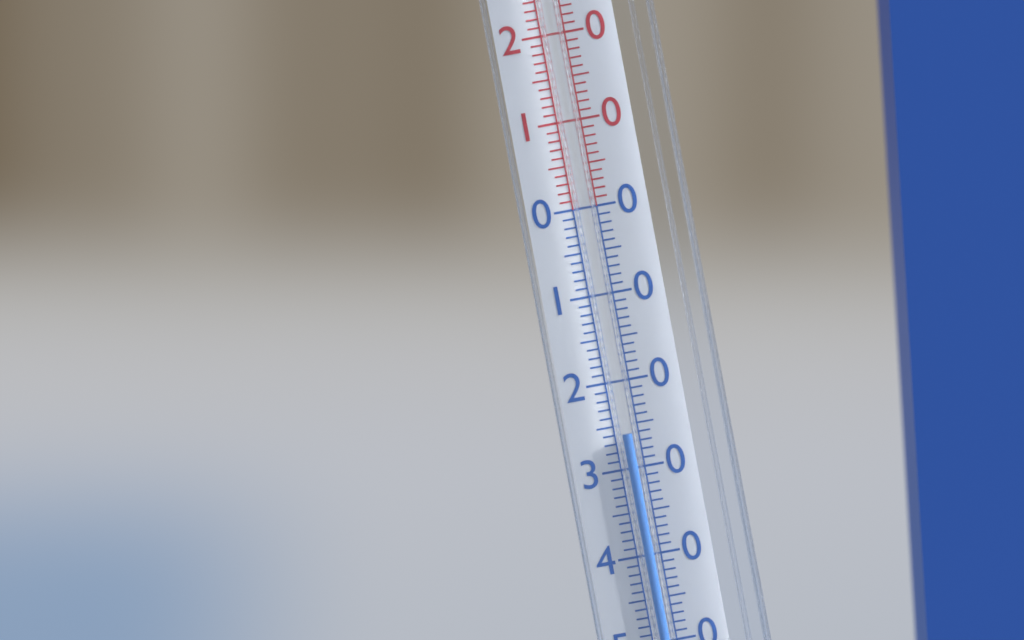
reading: -26 °C
